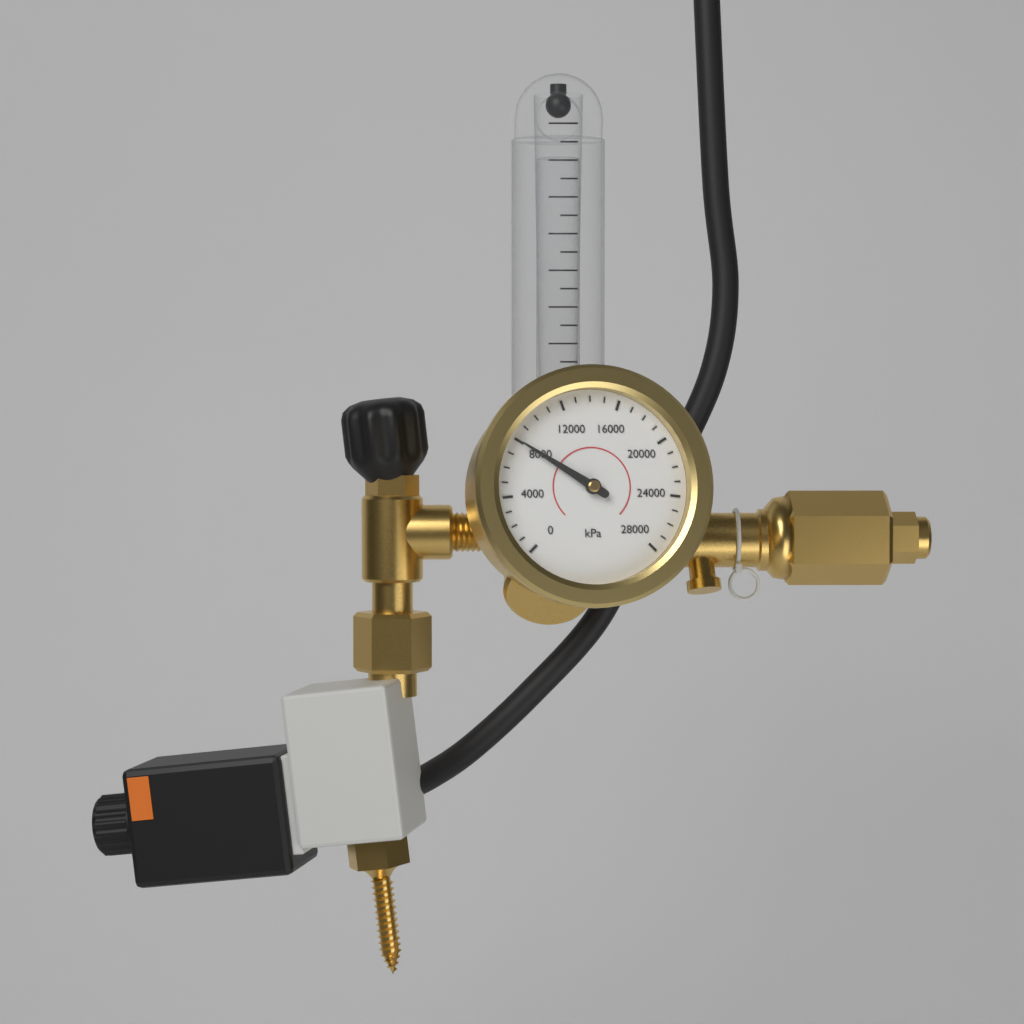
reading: 8000 kPa
